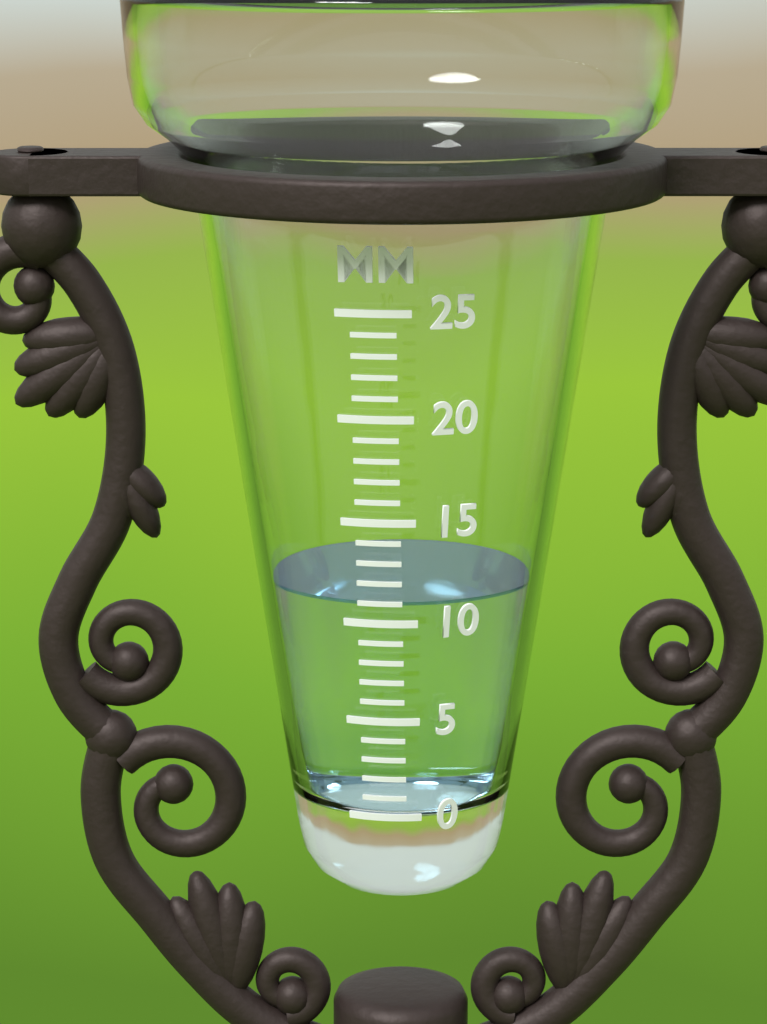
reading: 11 mm
